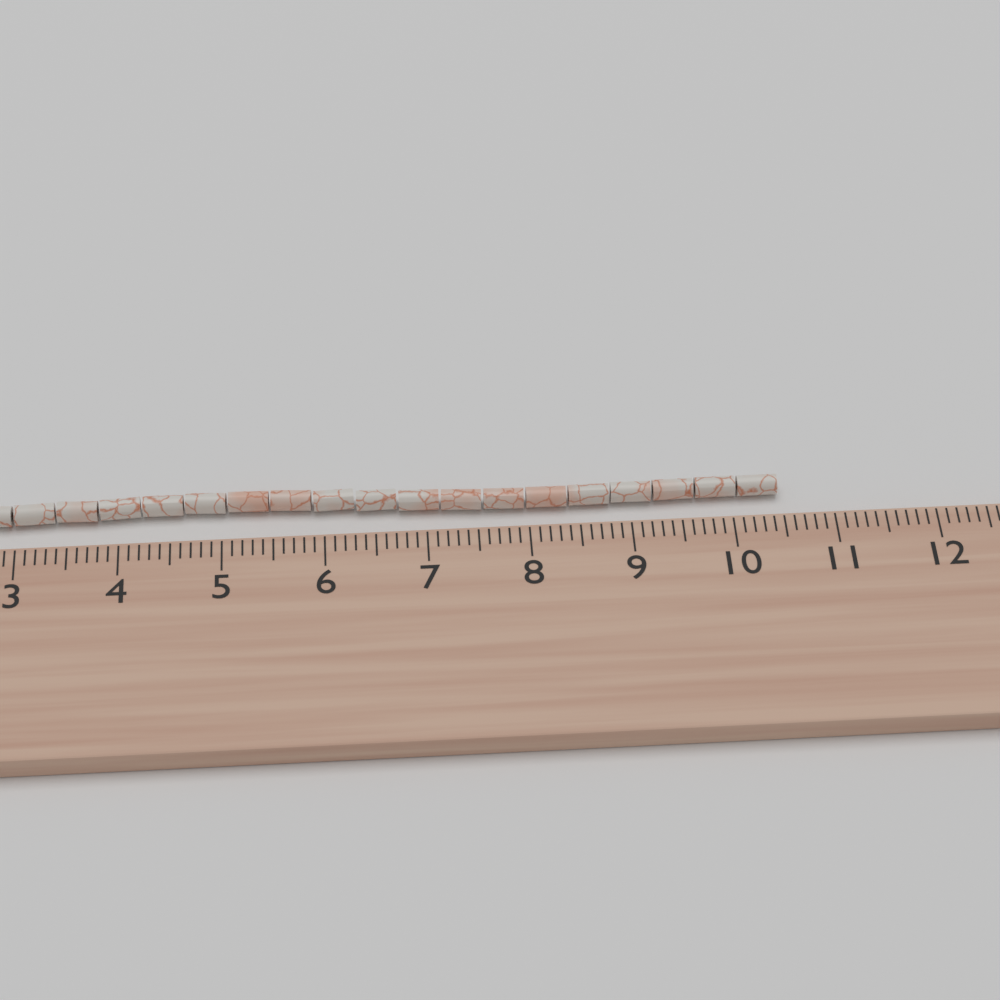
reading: 10.5 cm
